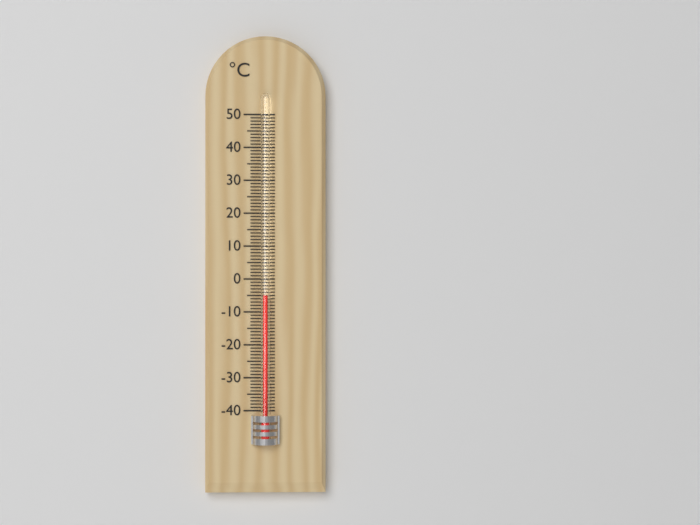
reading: -5 °C
